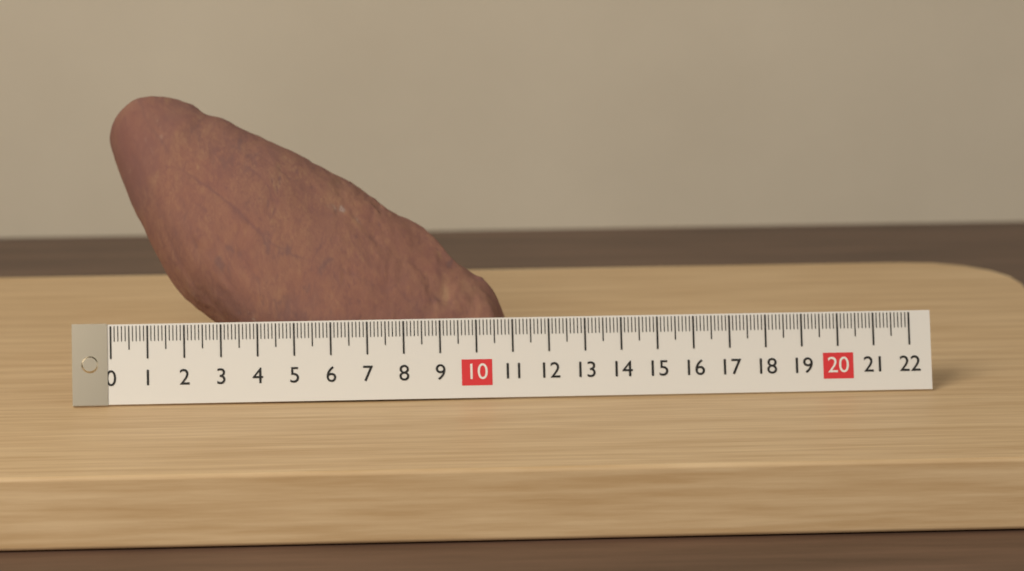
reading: 11.0 (no unit)
